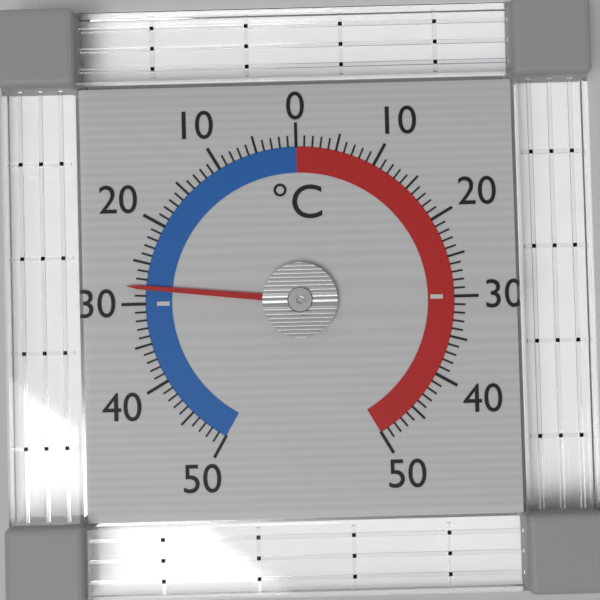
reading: -28 °C
